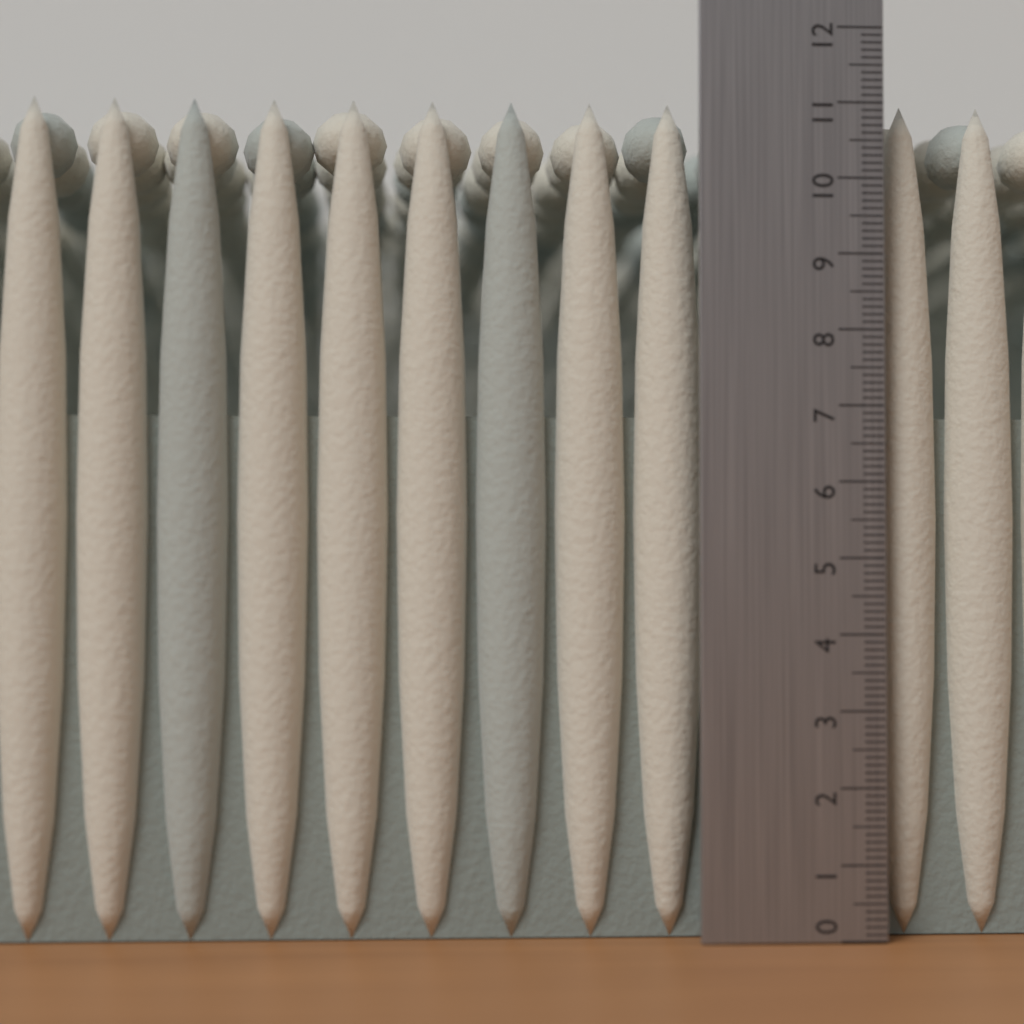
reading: 11.1 (no unit)
